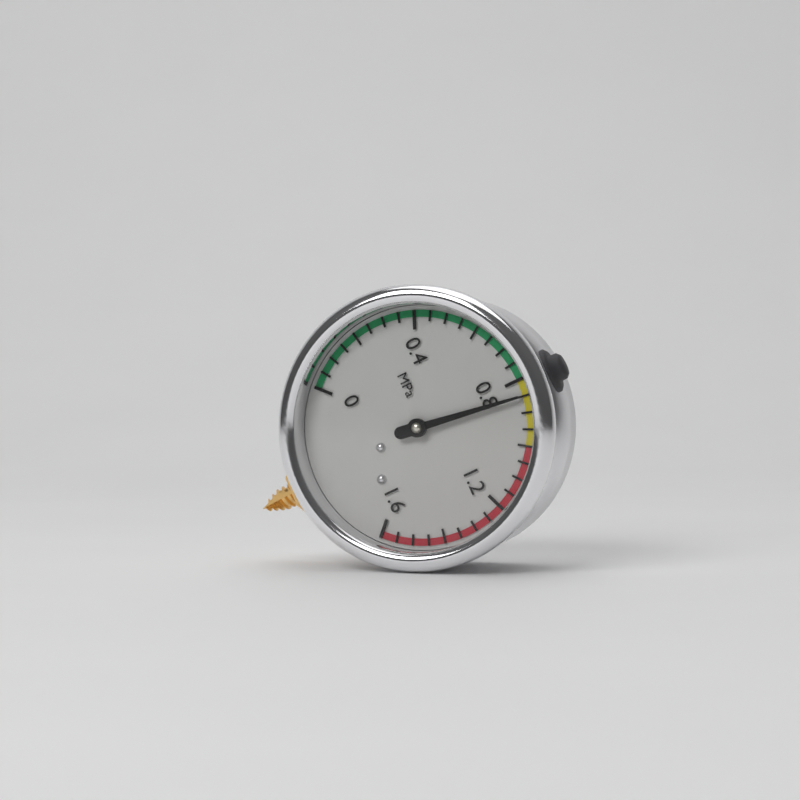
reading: 0.85 MPa
